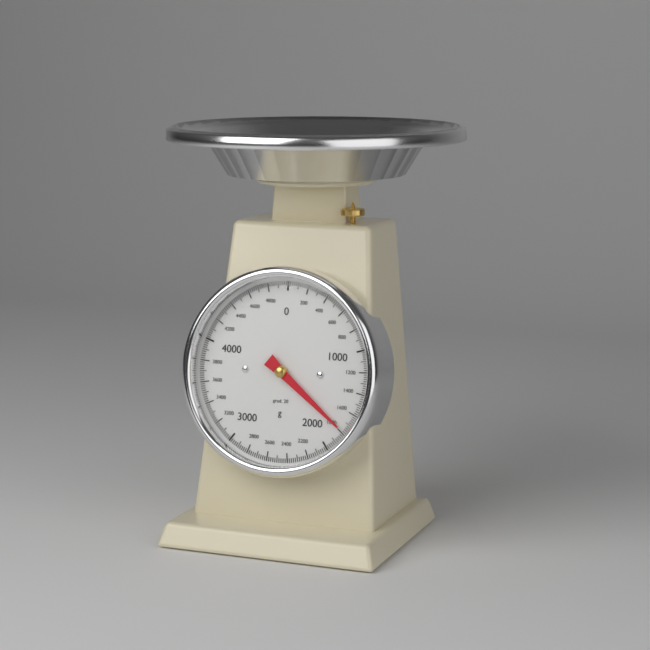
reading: 1780 g
